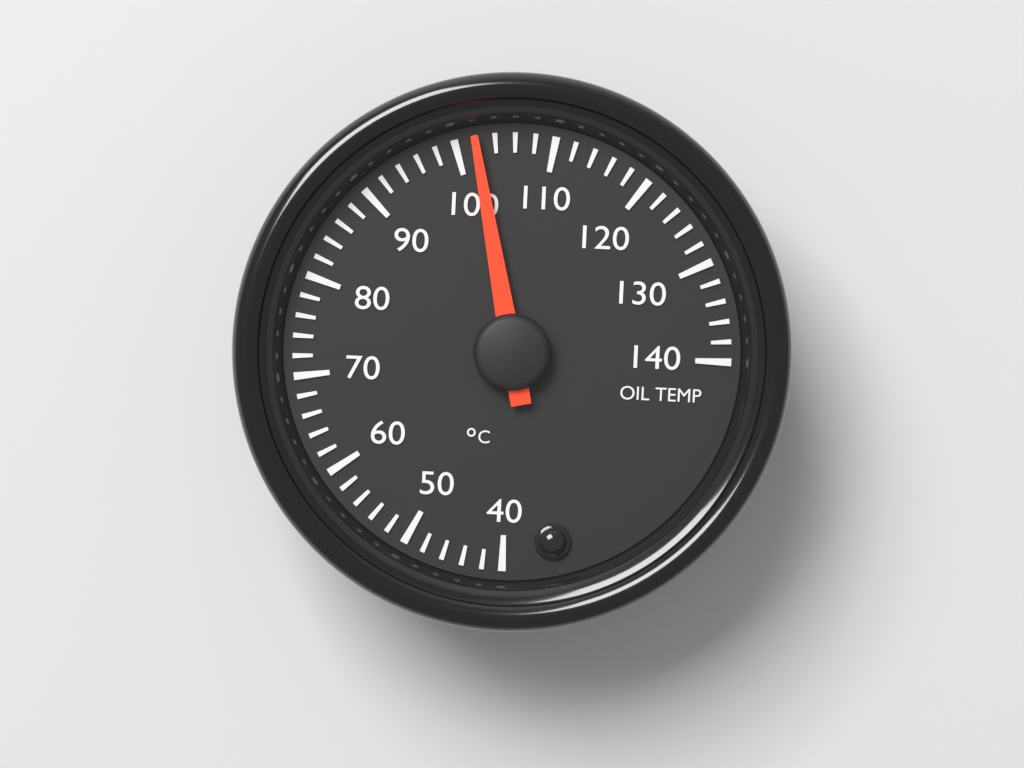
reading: 102 °C
